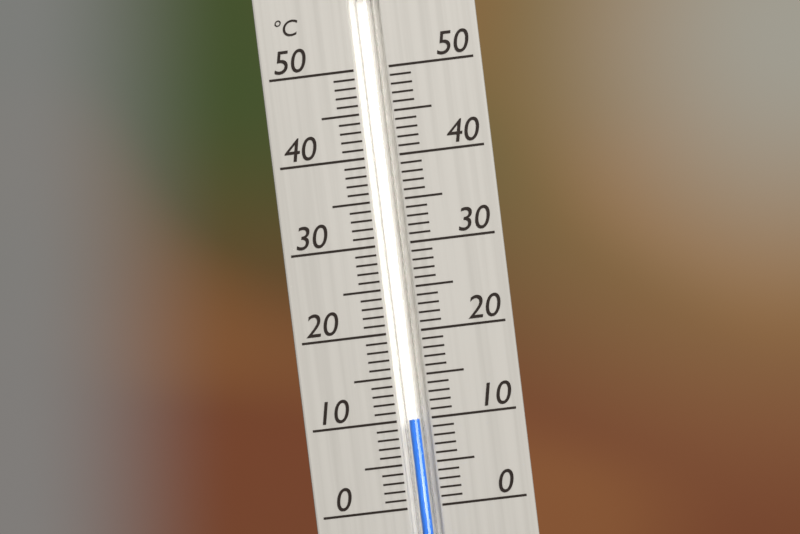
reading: 10 °C
